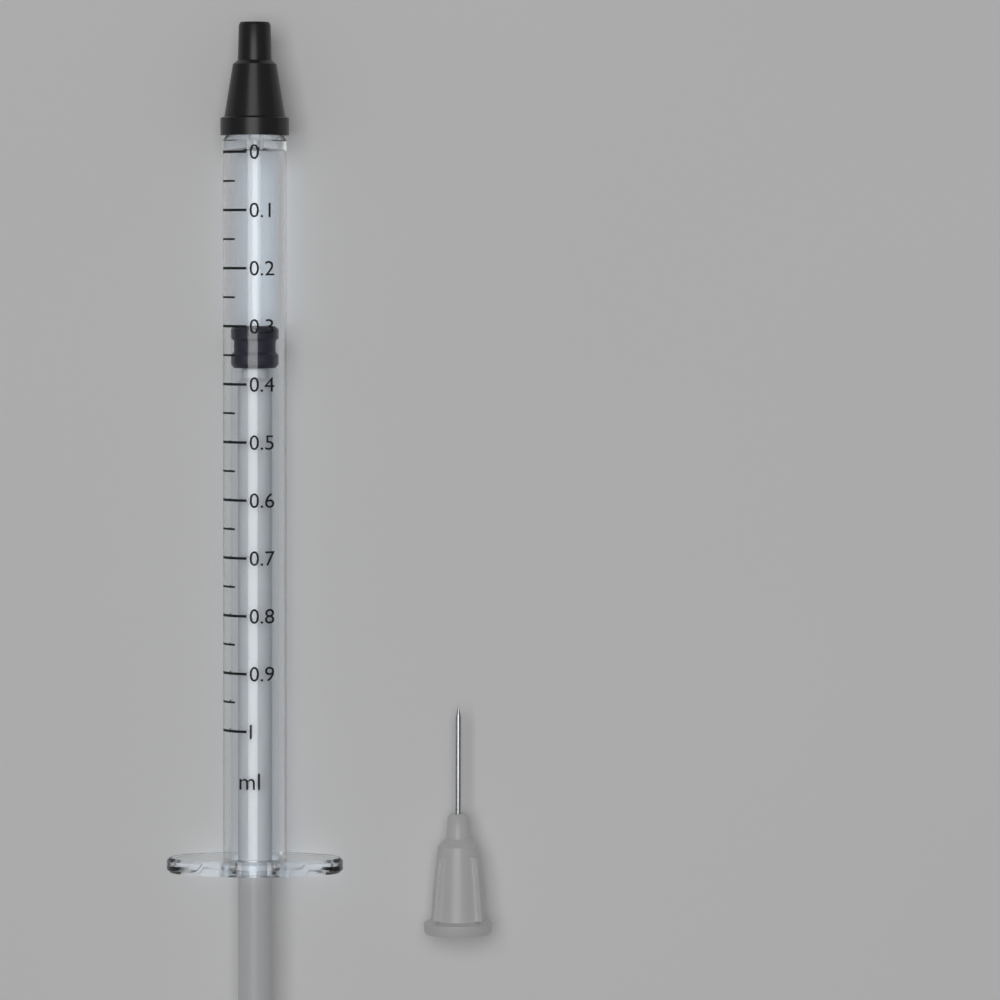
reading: 0.30 ml
